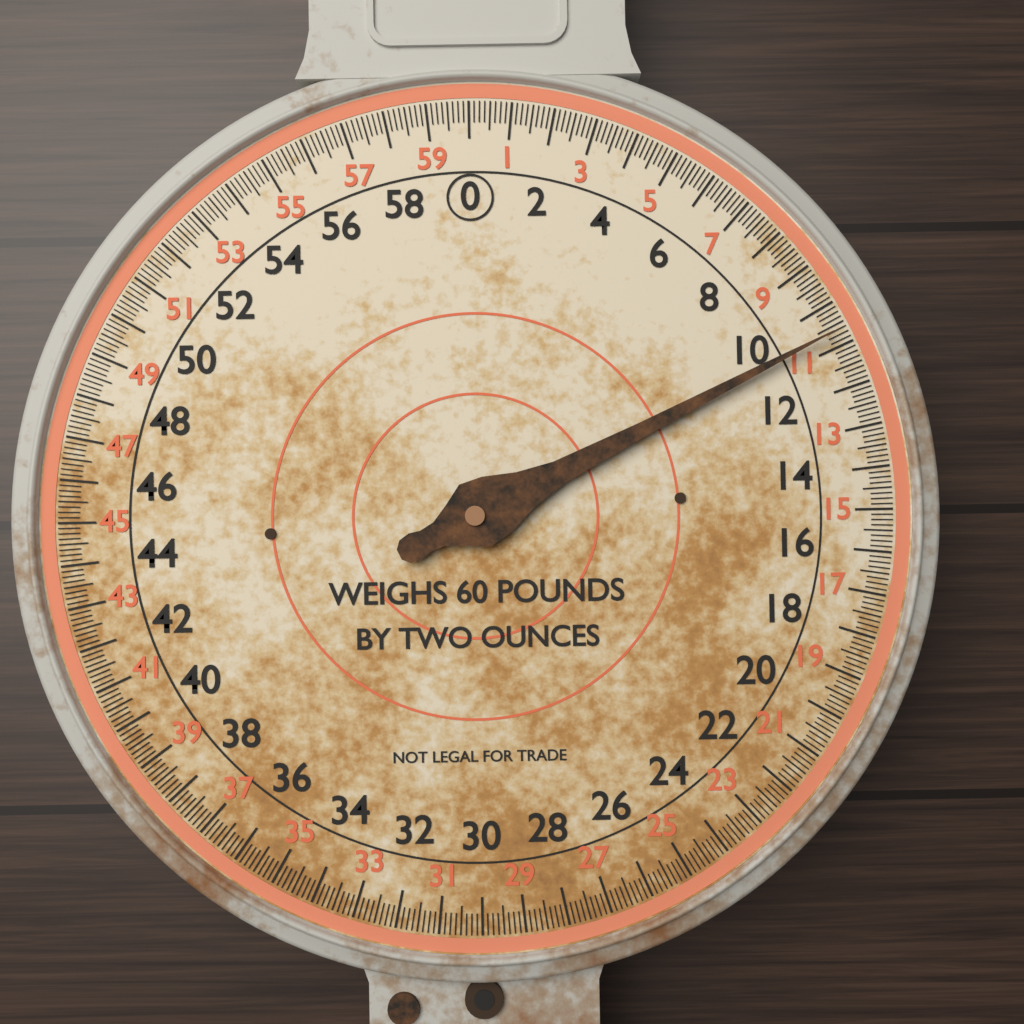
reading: 10.625 lb
